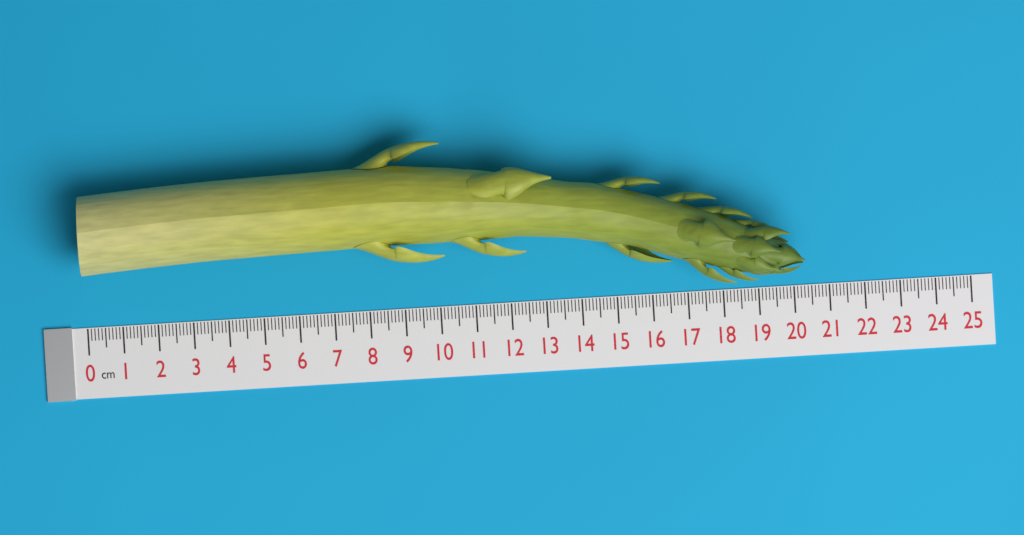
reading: 20.3 cm
